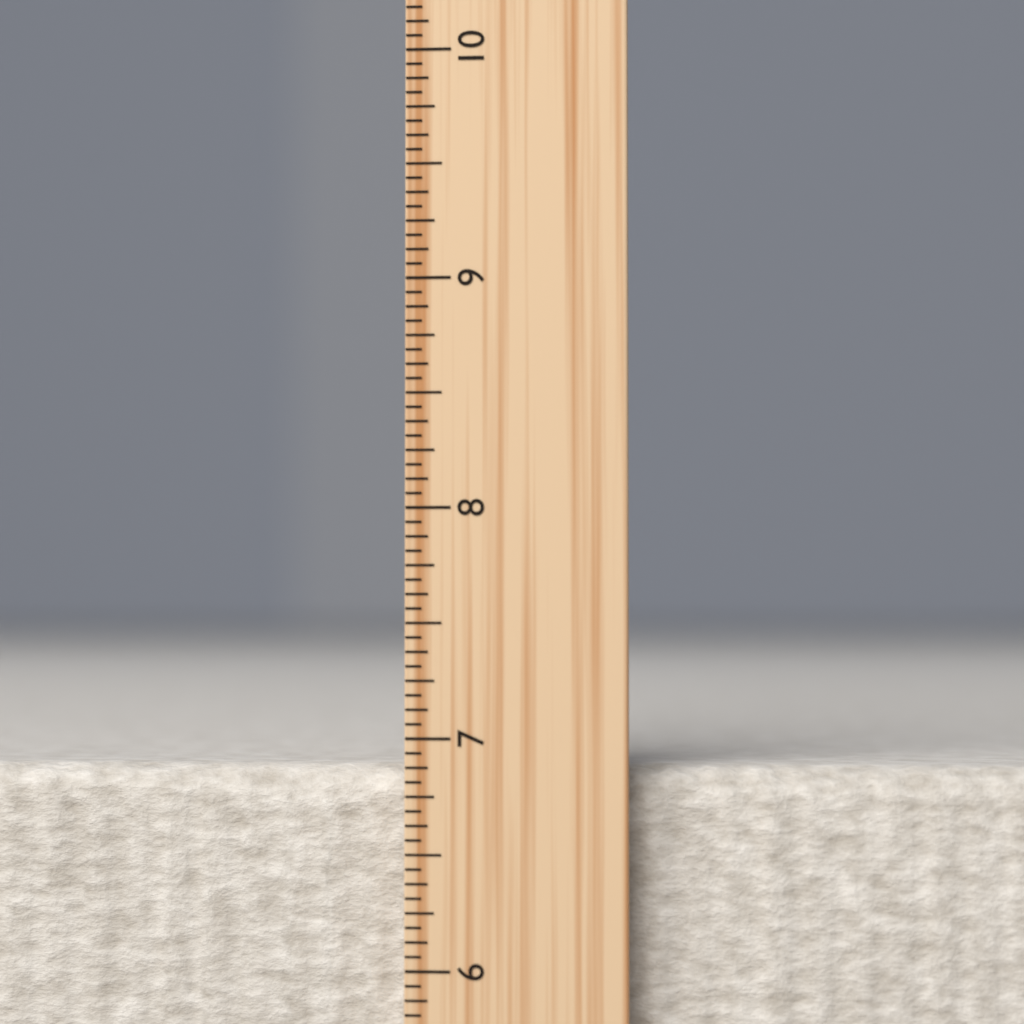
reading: 6.8750 inch
